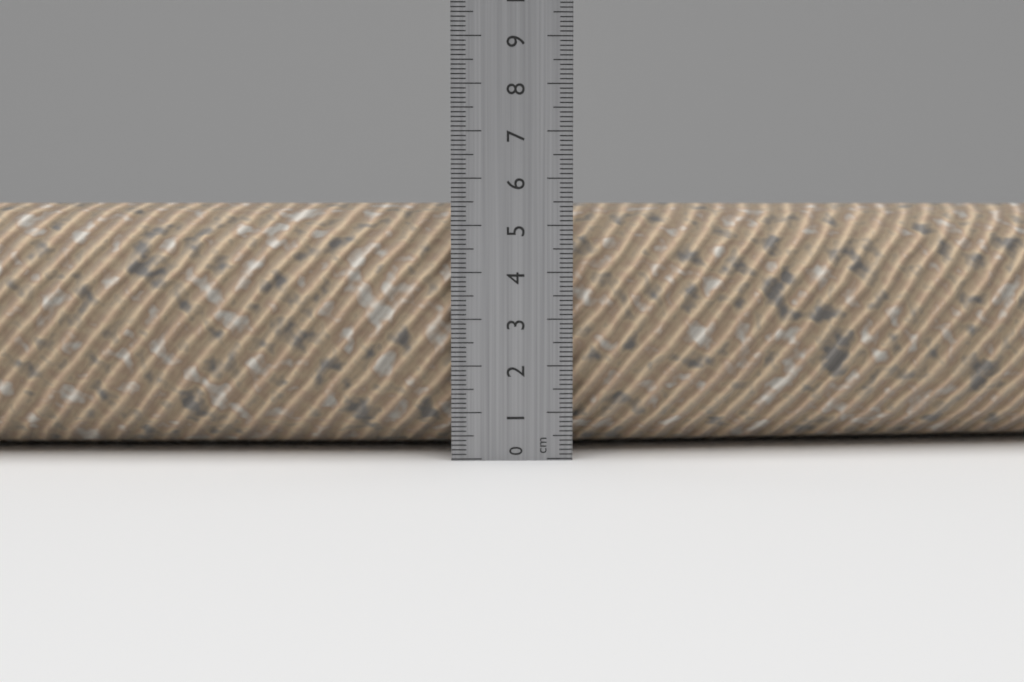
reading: 5.5 cm
